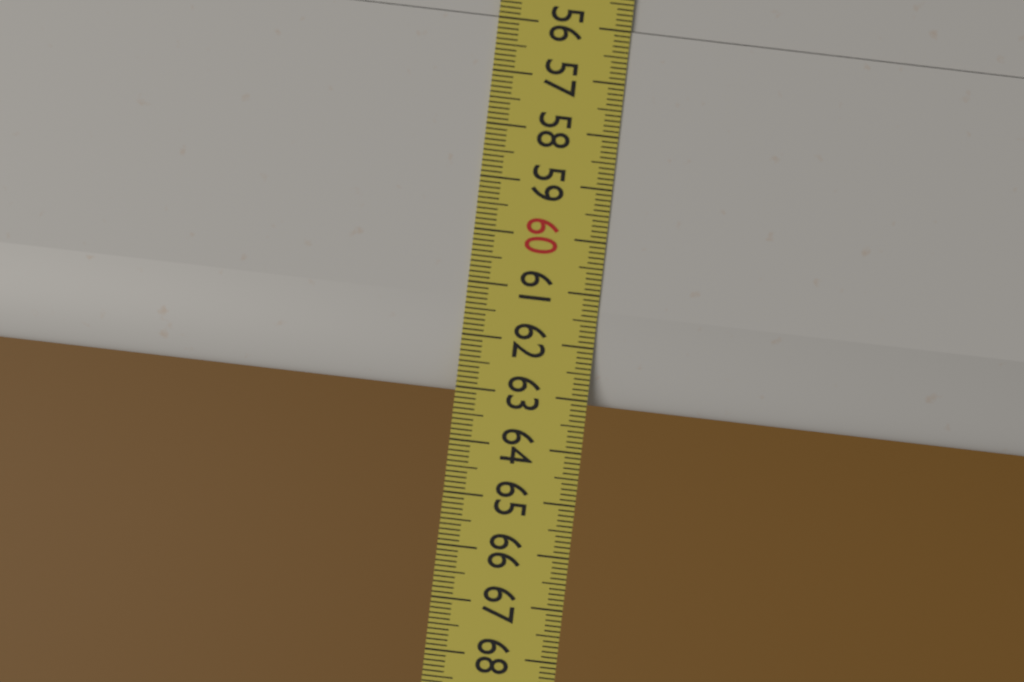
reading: 63.1 (no unit)
